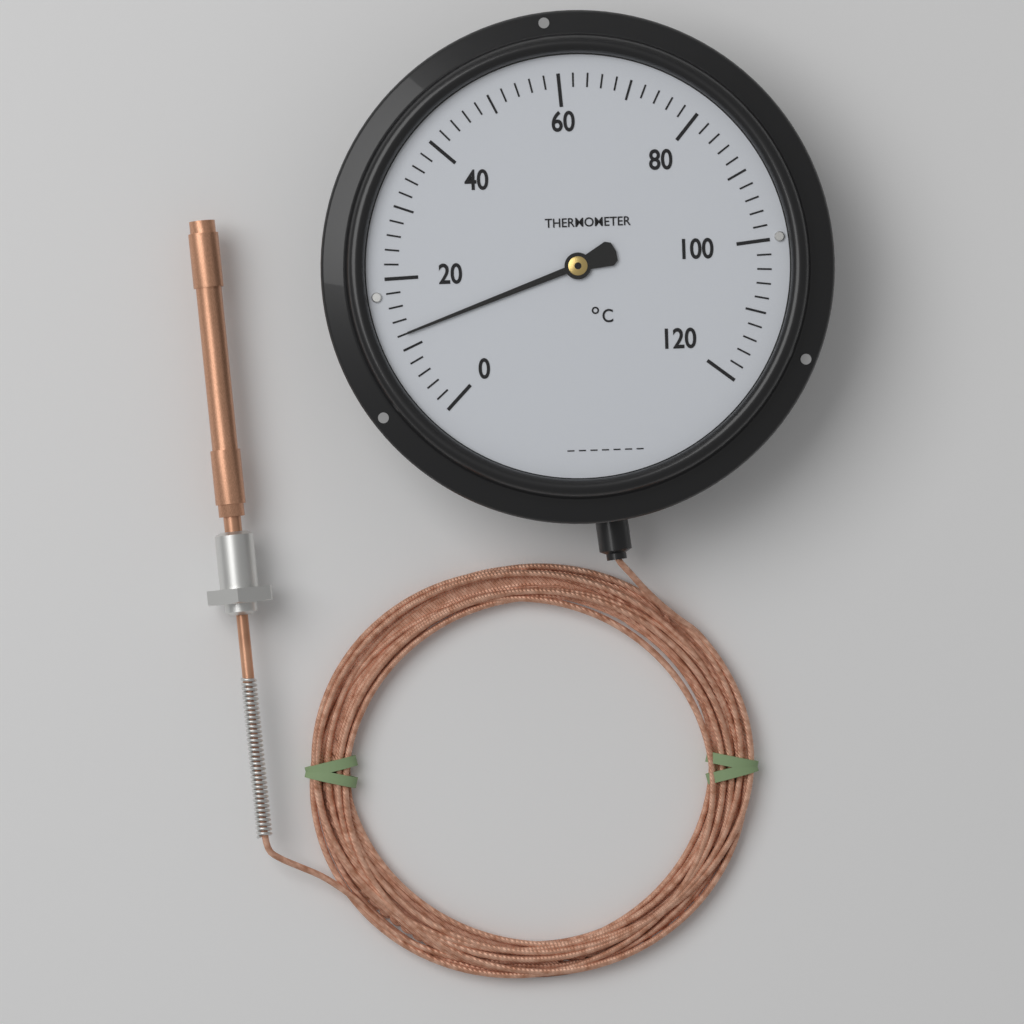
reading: 12 °C
